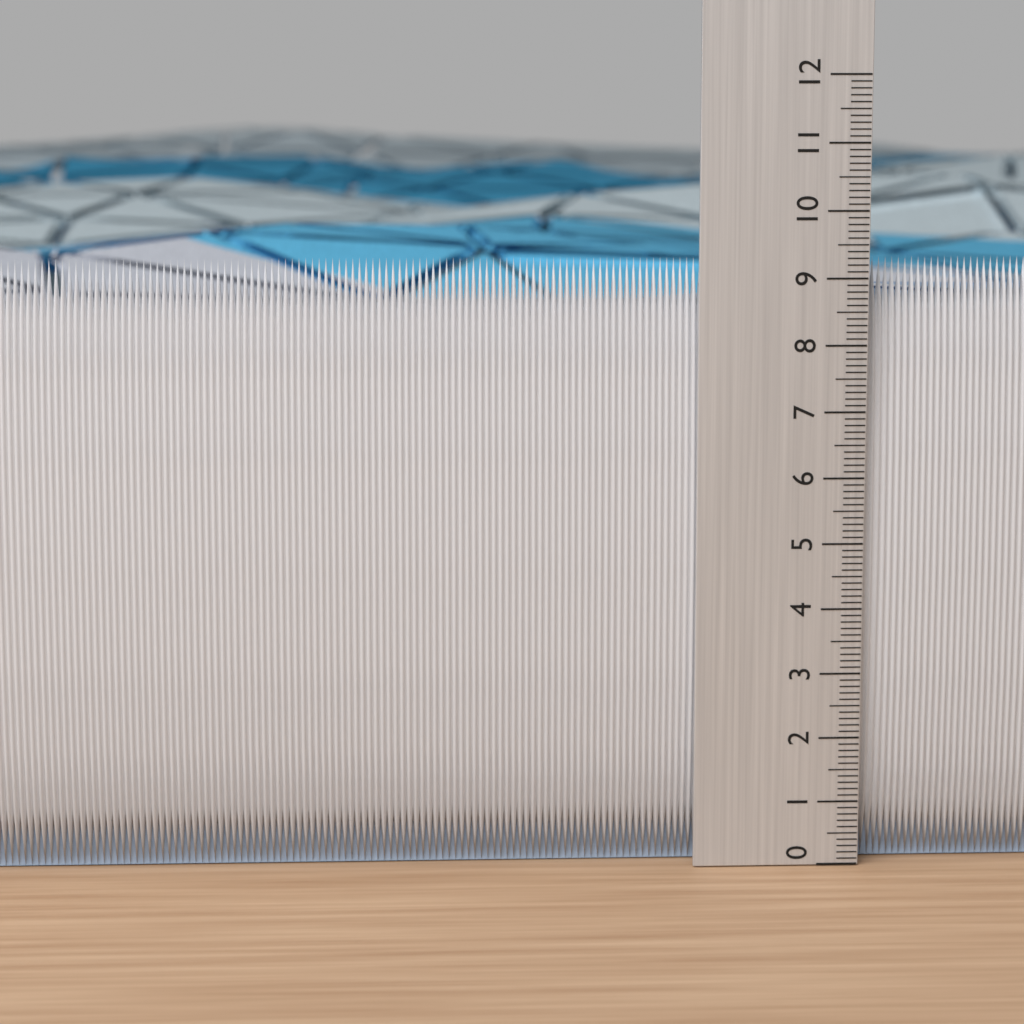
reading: 9.3 (no unit)
